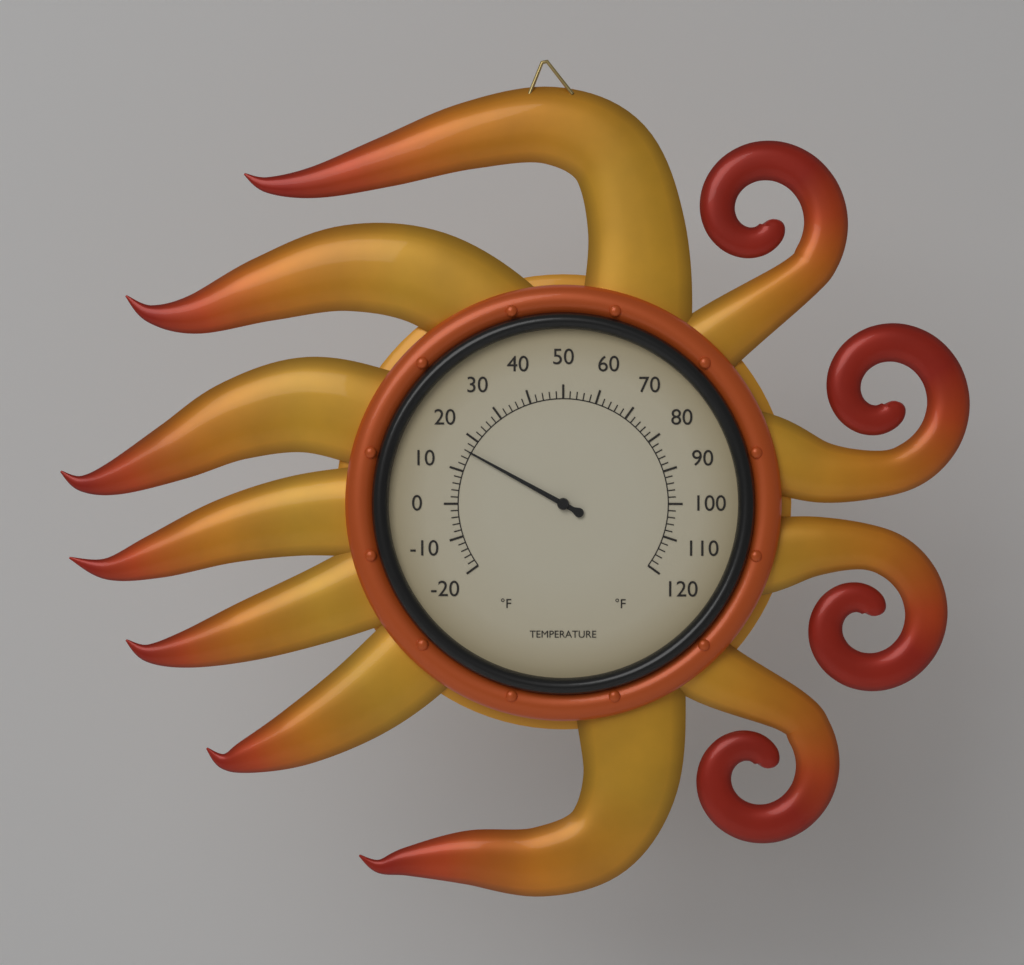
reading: 16 °F
